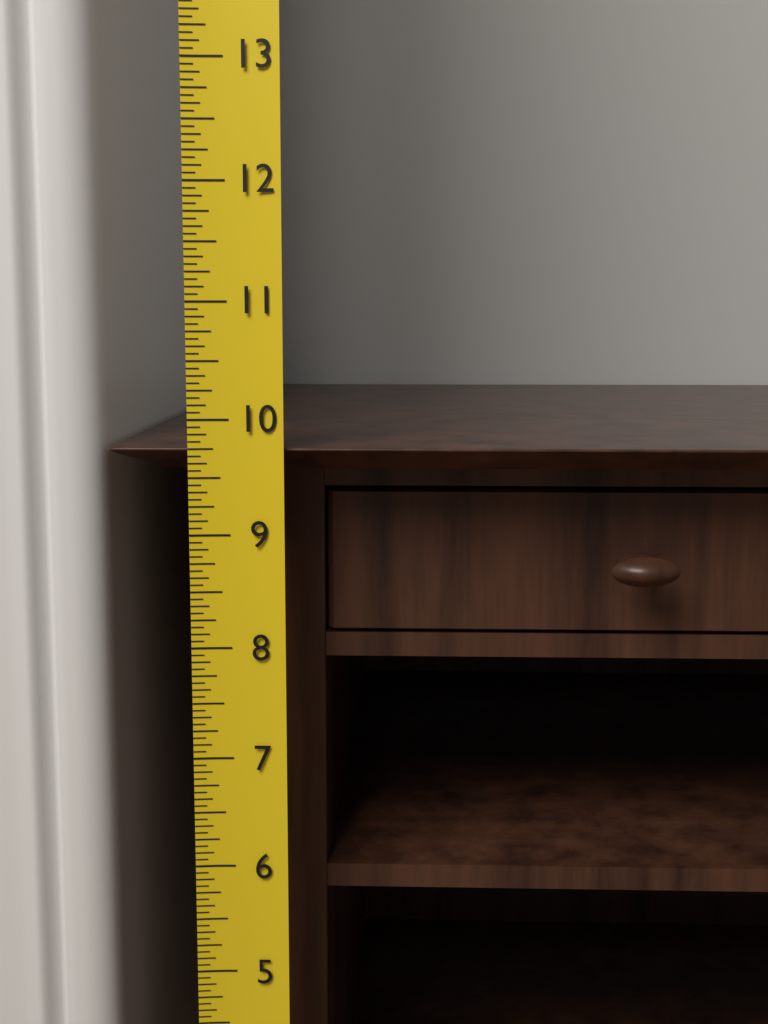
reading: 9.7500 (no unit)
